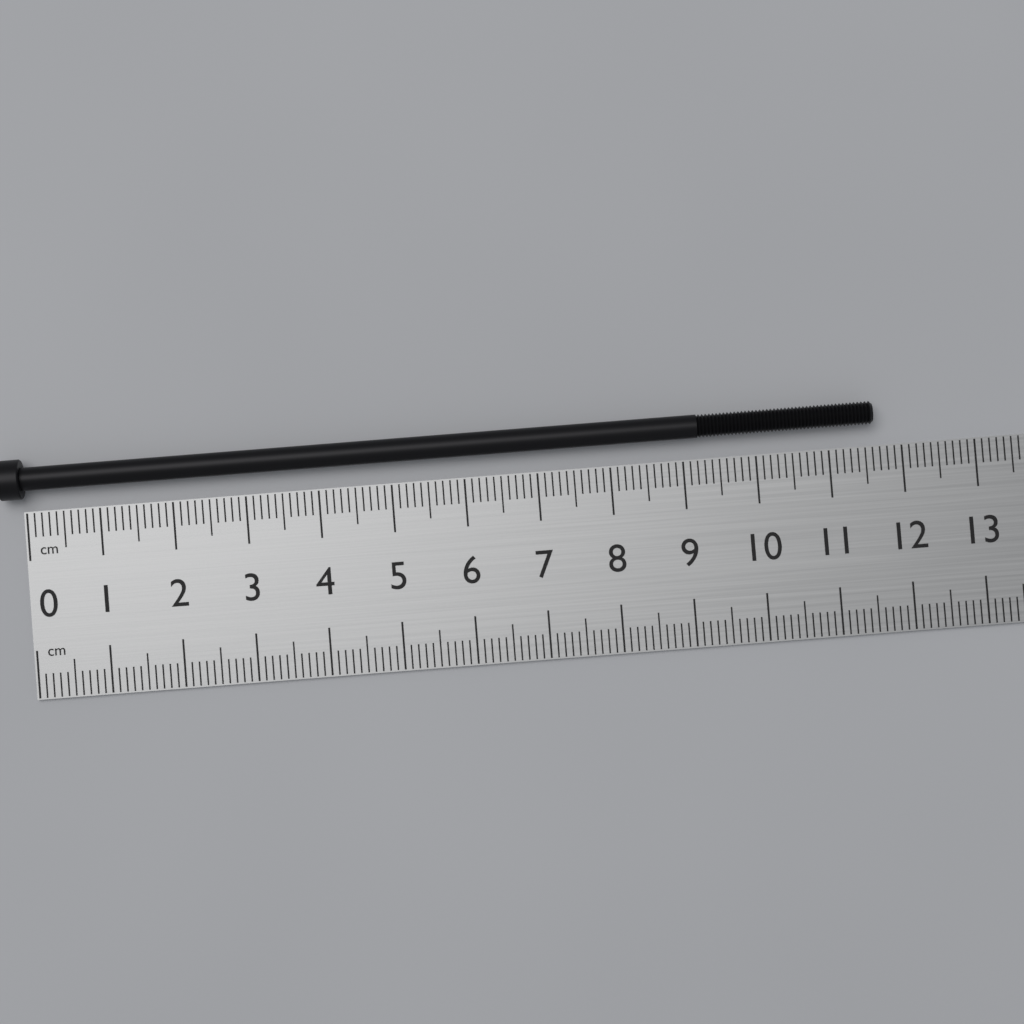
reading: 11.6 cm
